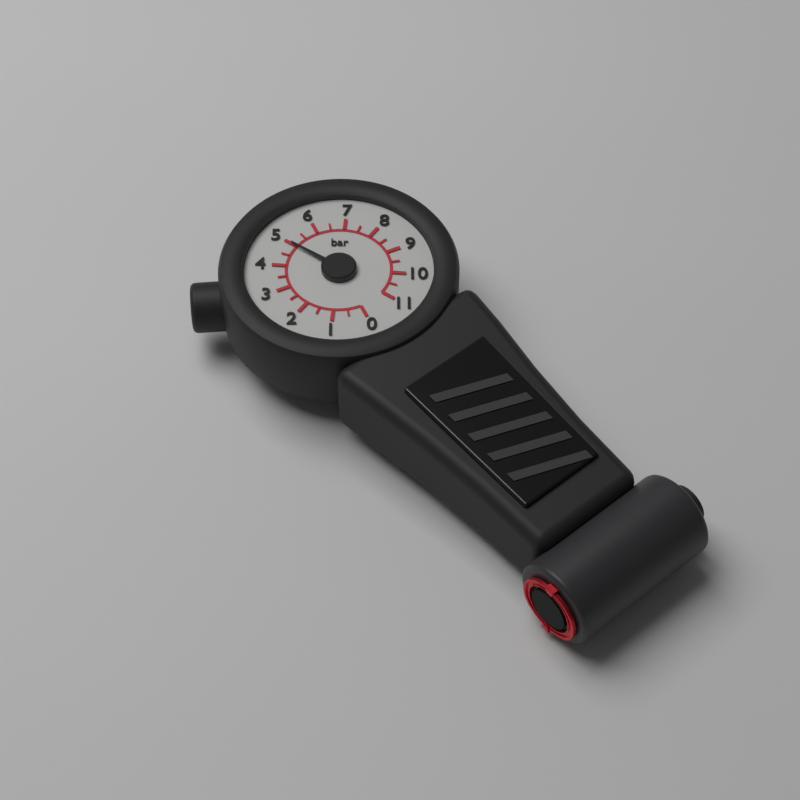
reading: 5.0 bar
